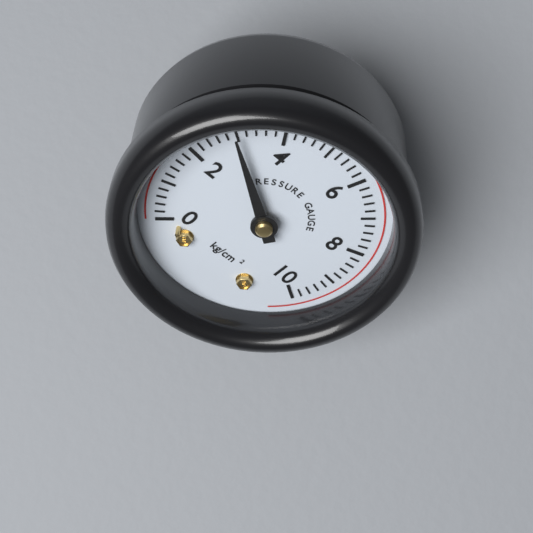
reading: 3.0 kg/cm²
